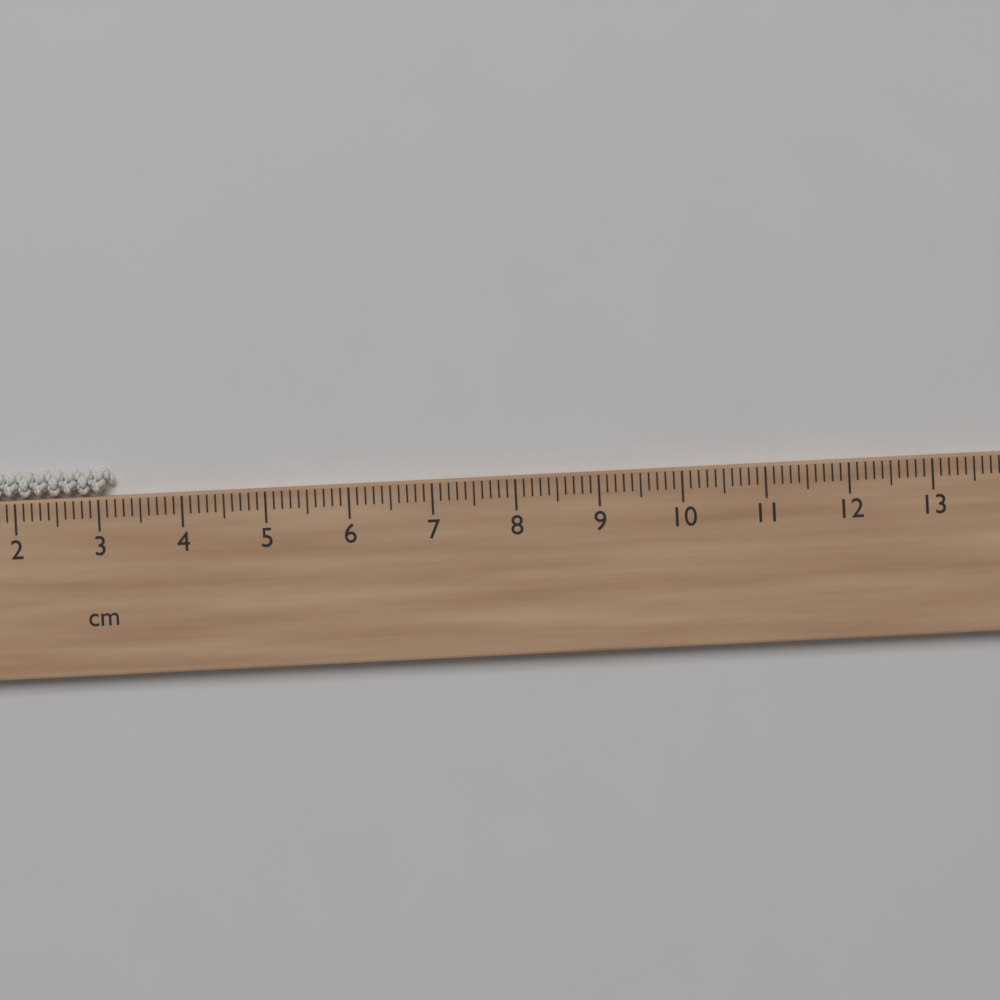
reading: 3.2 cm
